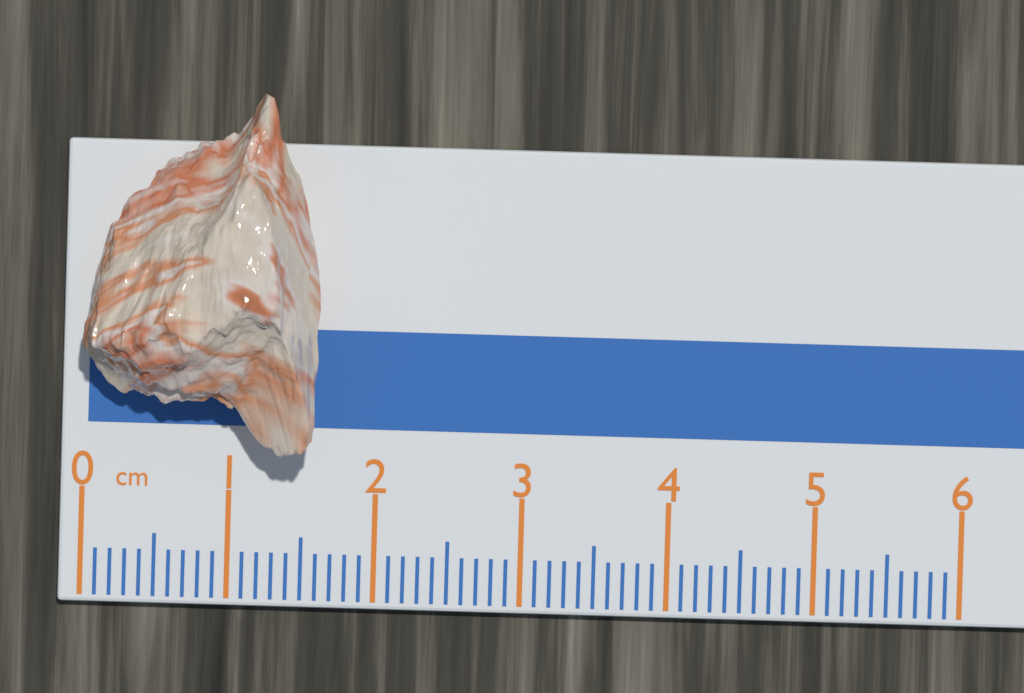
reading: 1.6 cm
